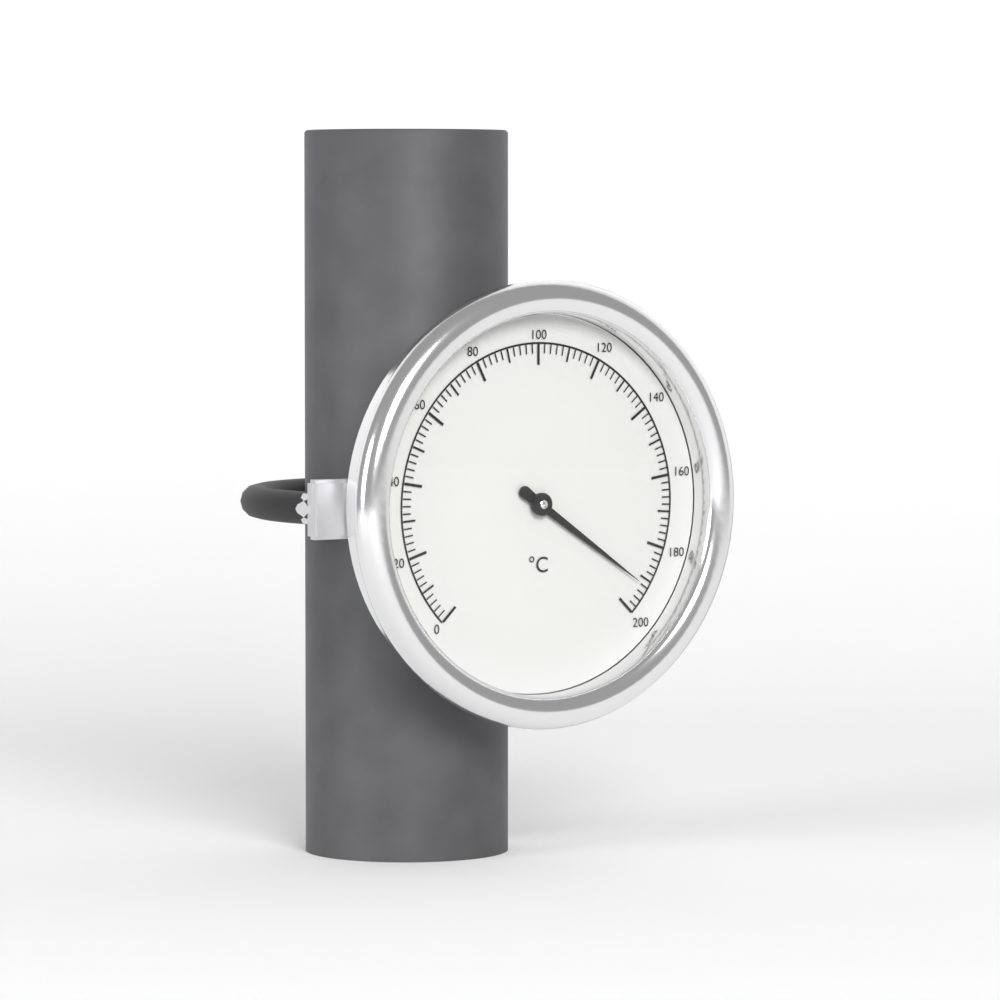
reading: 192 °C
